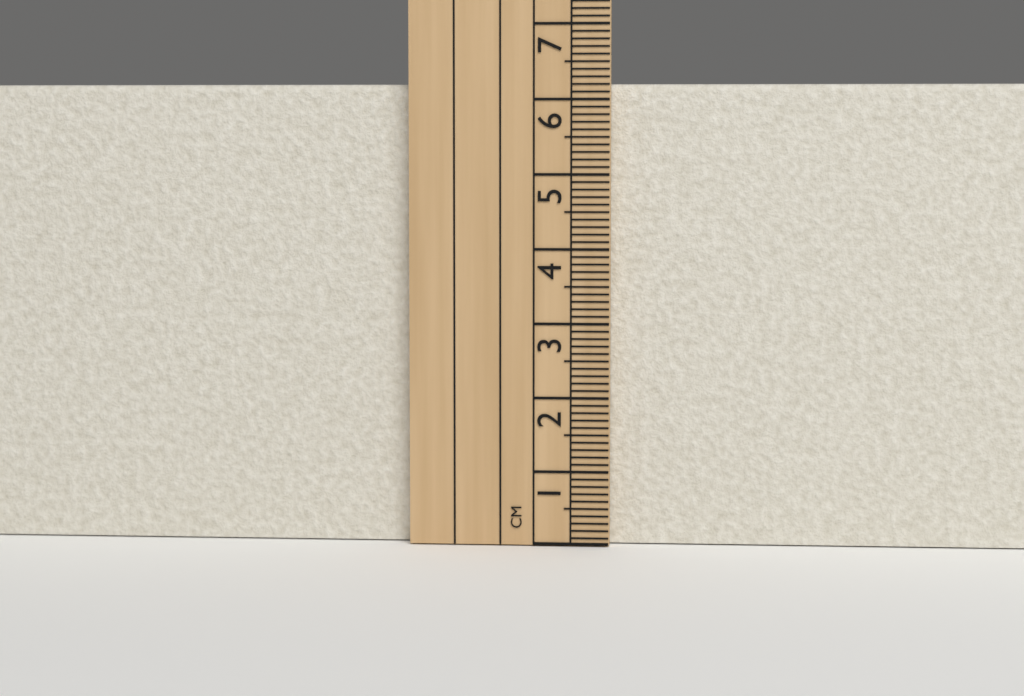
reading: 6.2 cm
